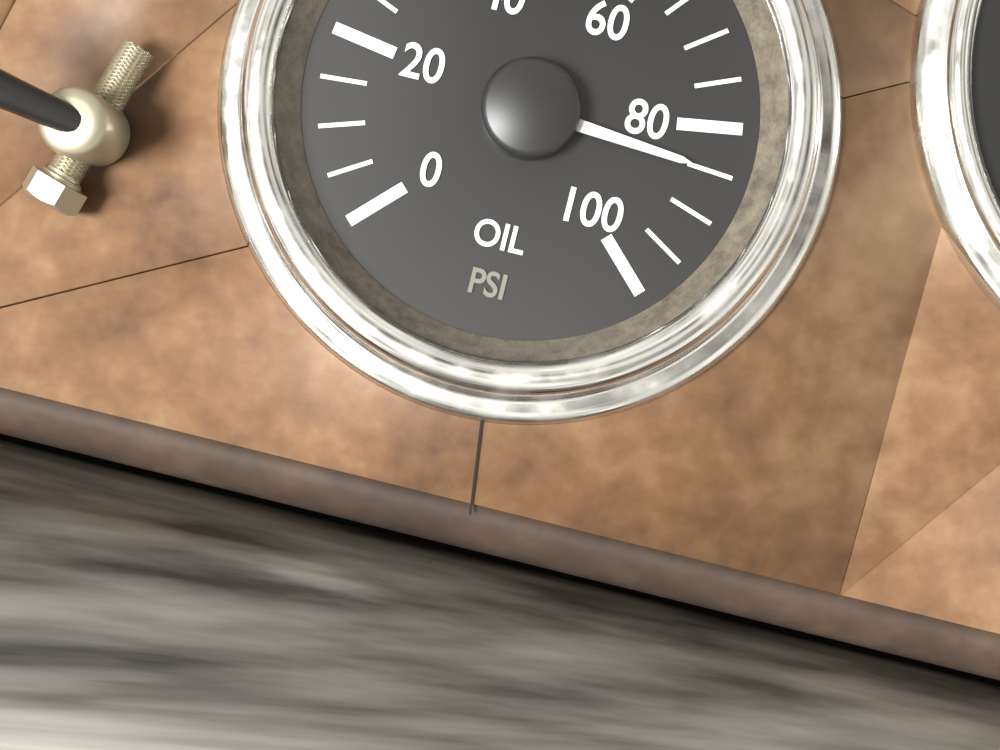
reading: 85 psi
